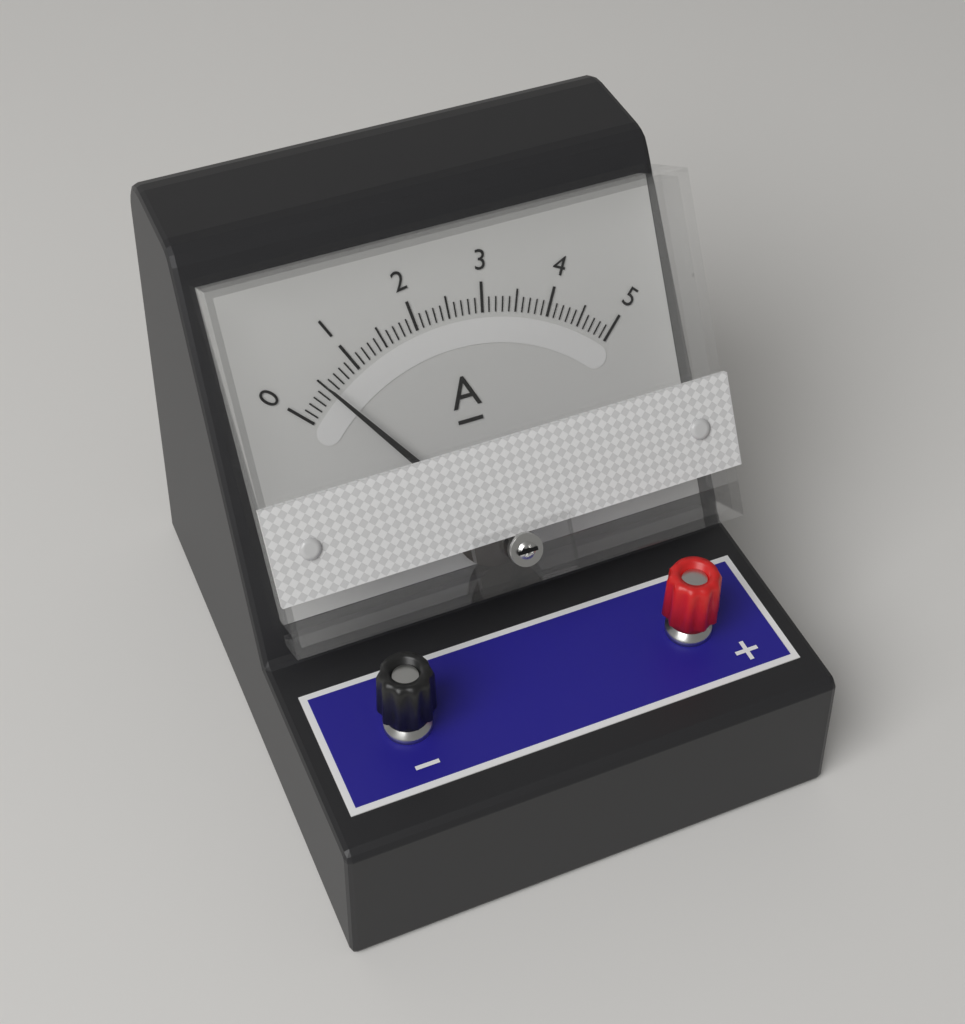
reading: 0.5 A
